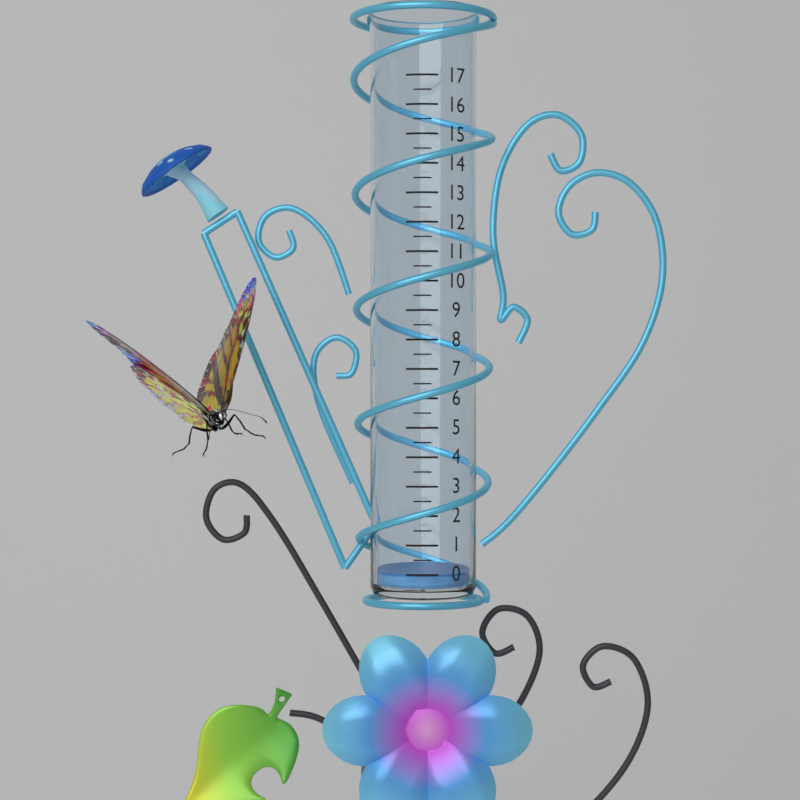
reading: 0.0 (no unit)
